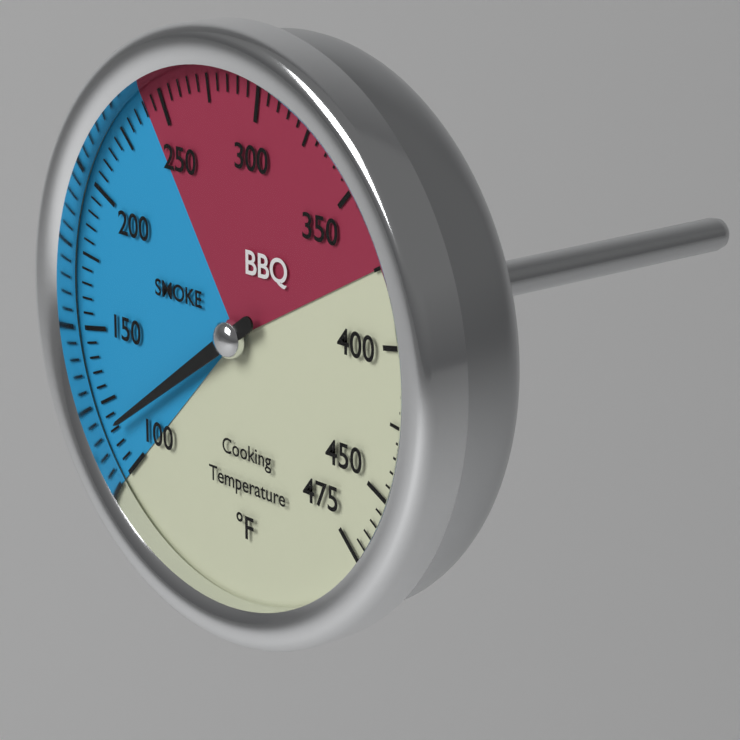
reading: 115 °F
